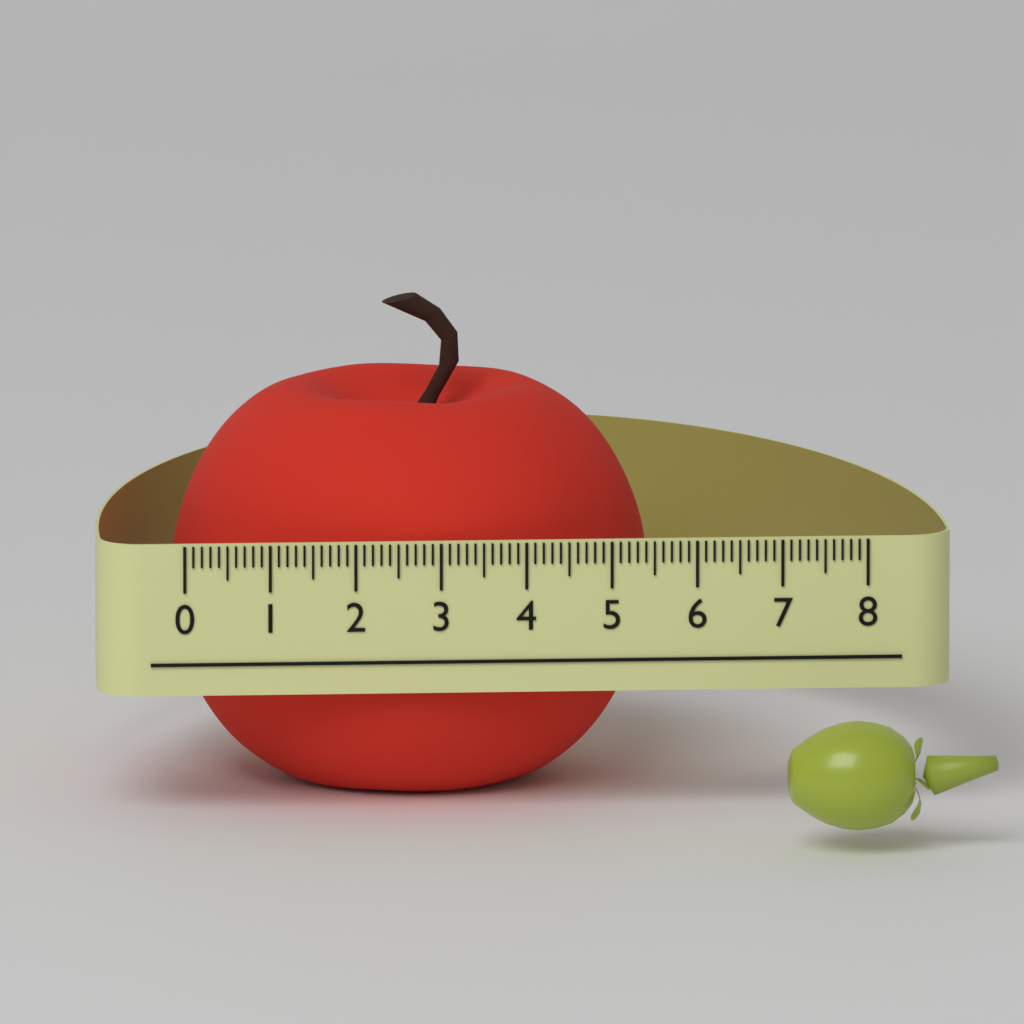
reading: 5.6 (no unit)
